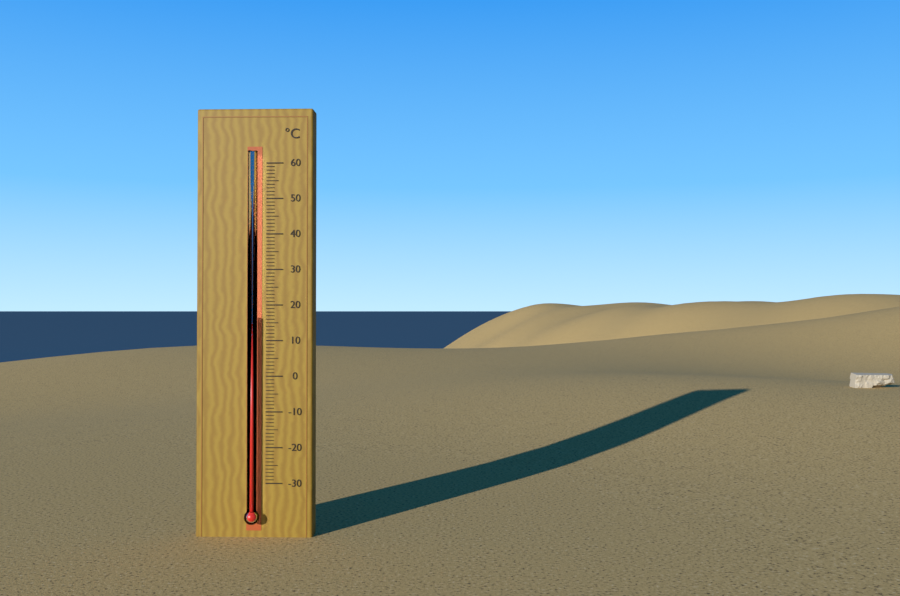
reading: 17 °C
